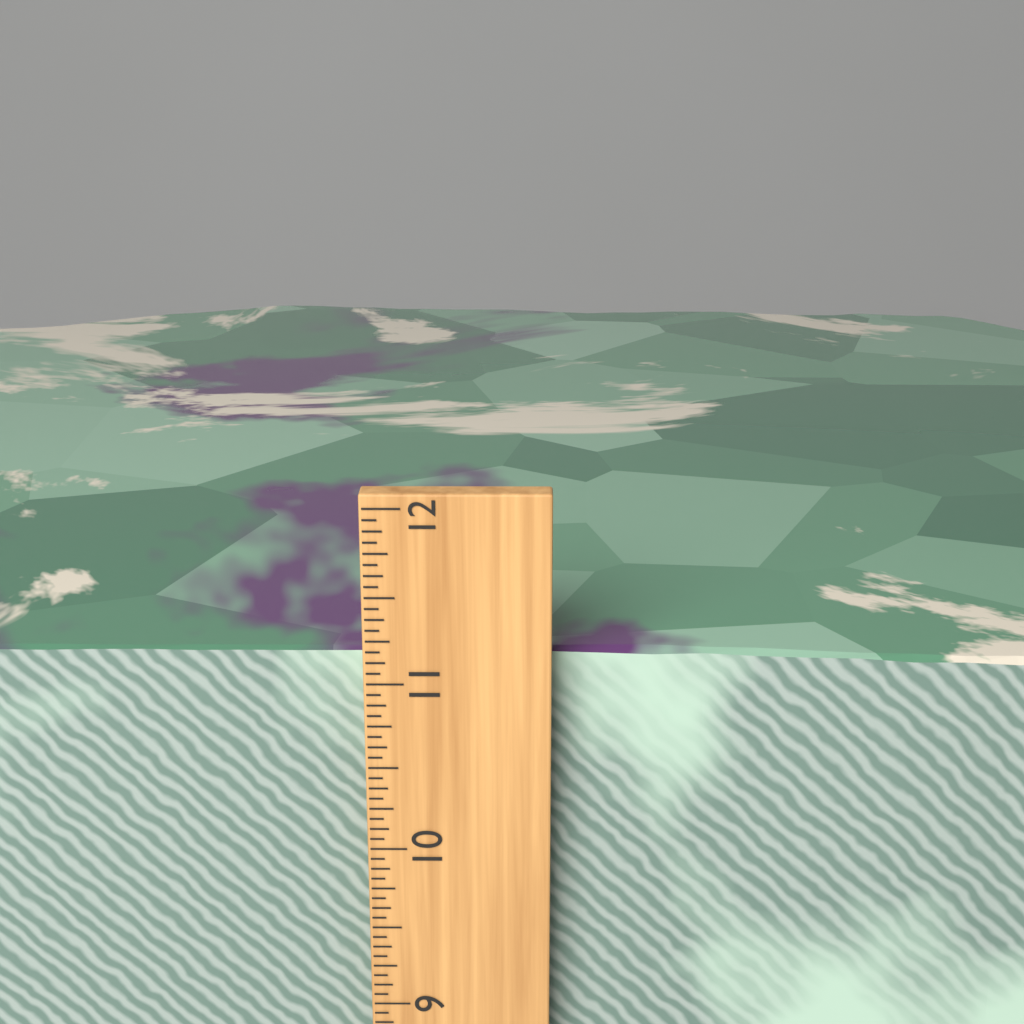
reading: 11.1250 inch
